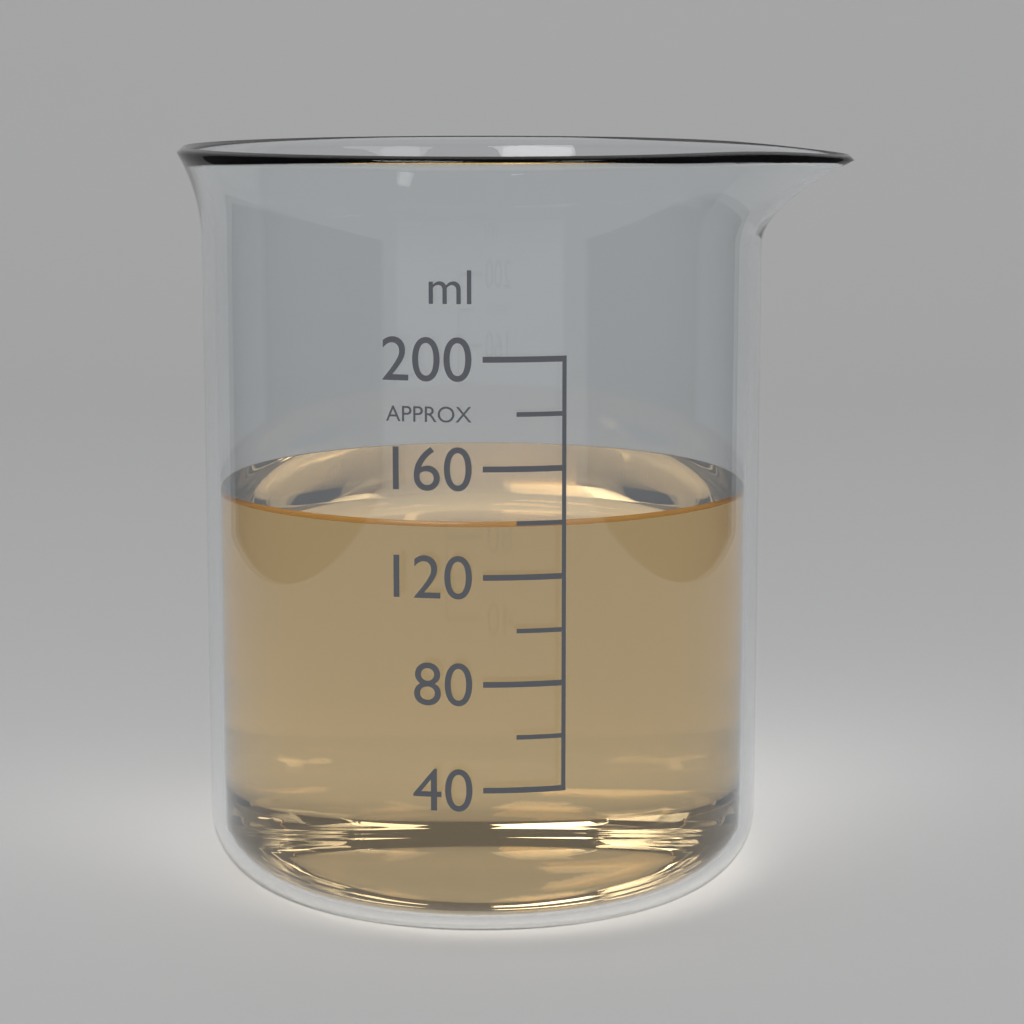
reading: 140 ml
